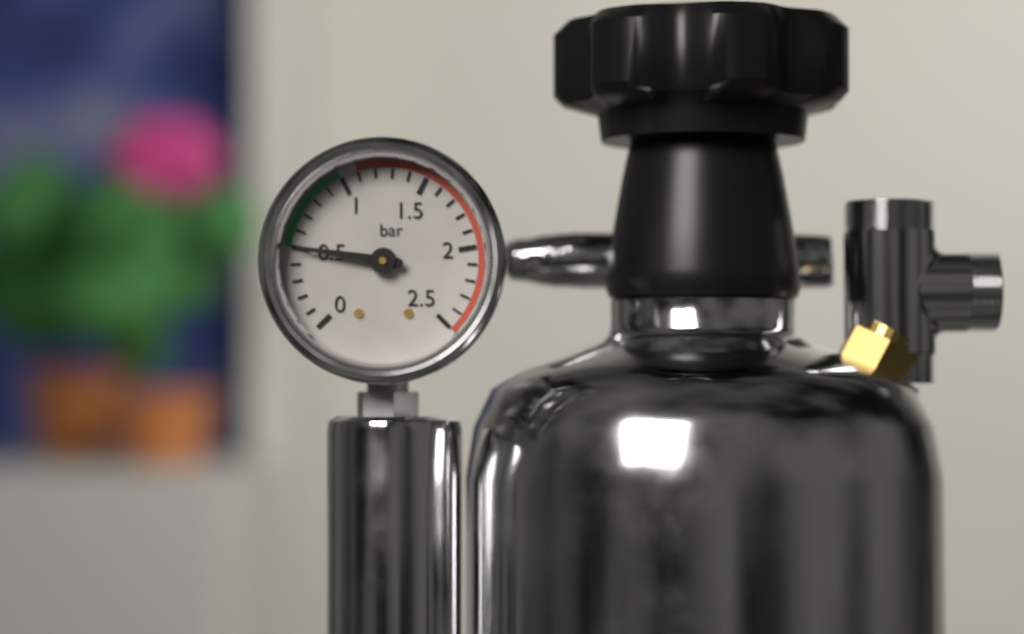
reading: 0.5 bar
